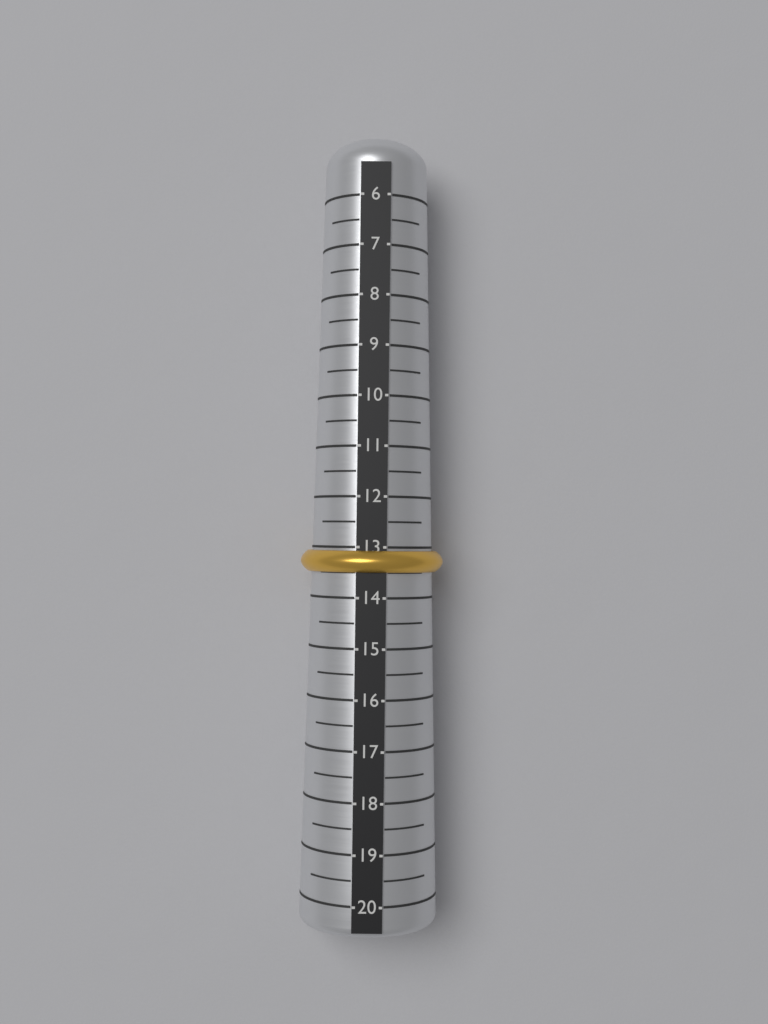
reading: 13.5 (no unit)
